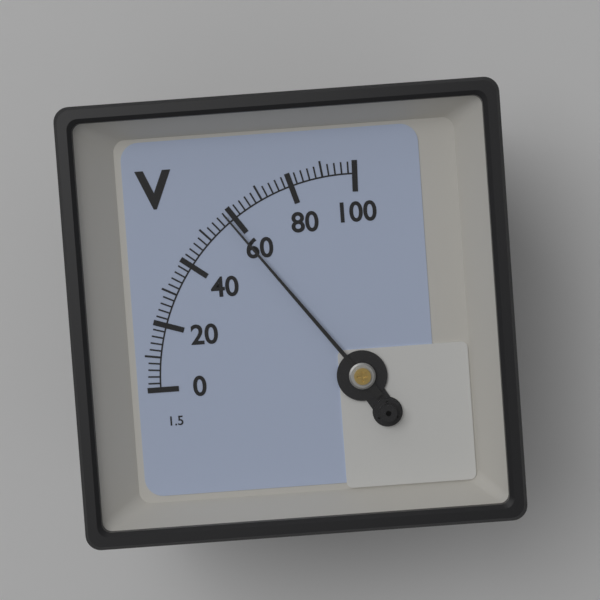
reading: 58 V
